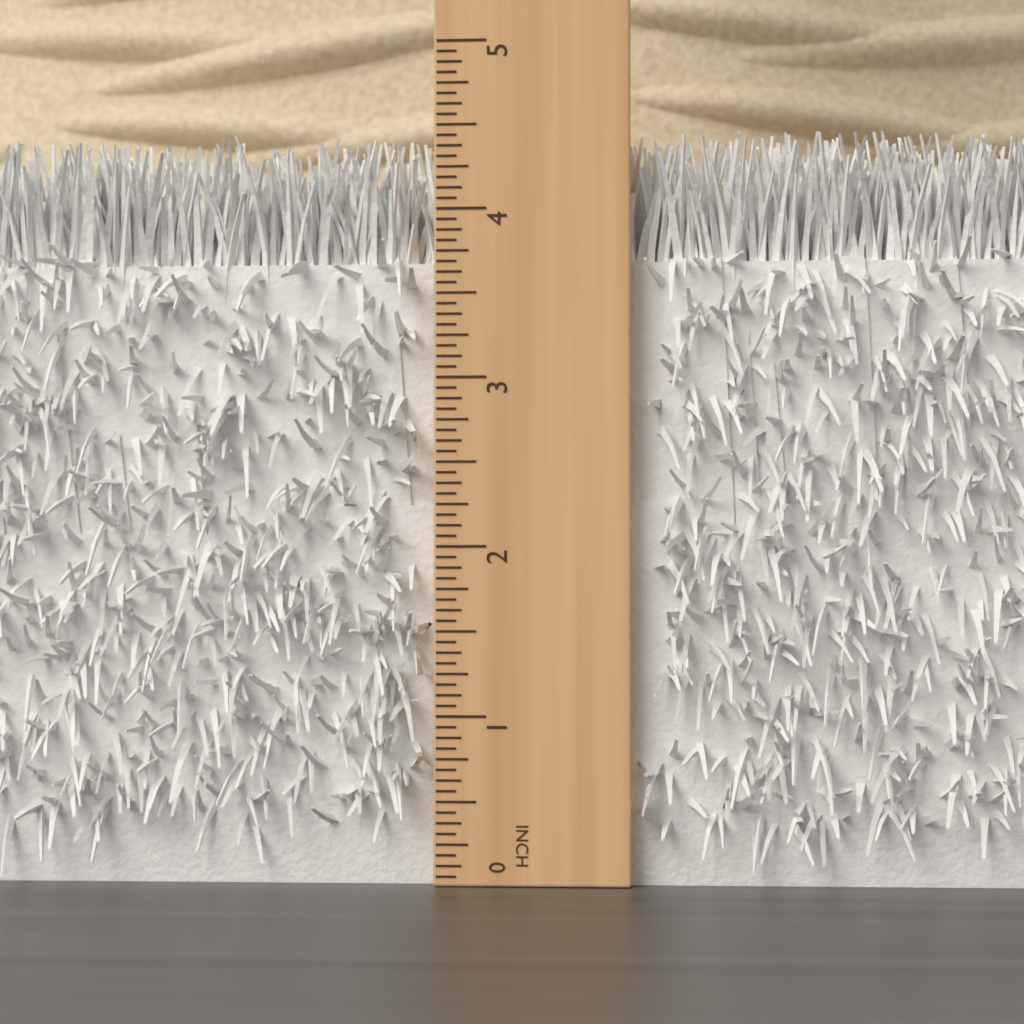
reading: 4.4375 in
